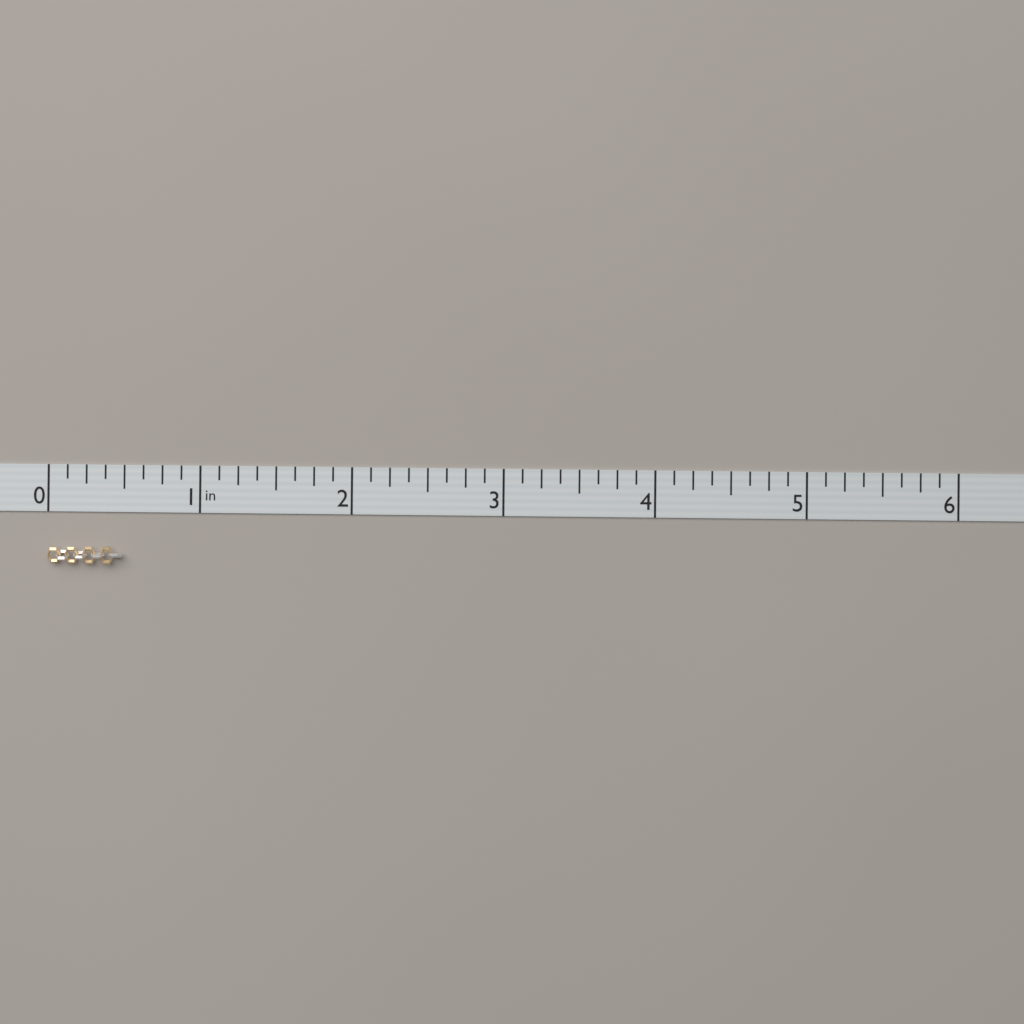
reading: 0.500 in
